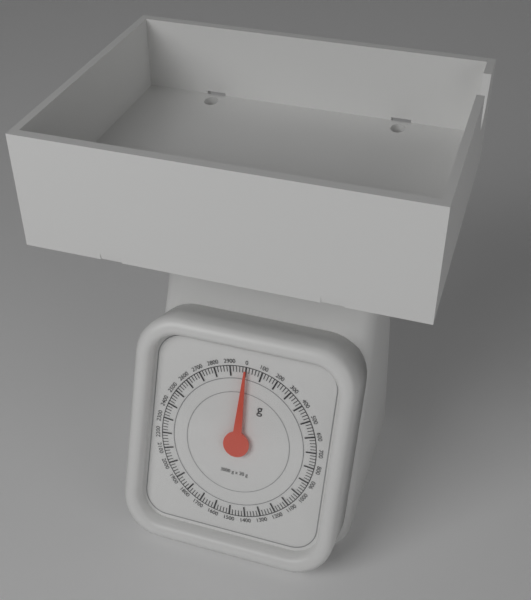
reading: 0 g
